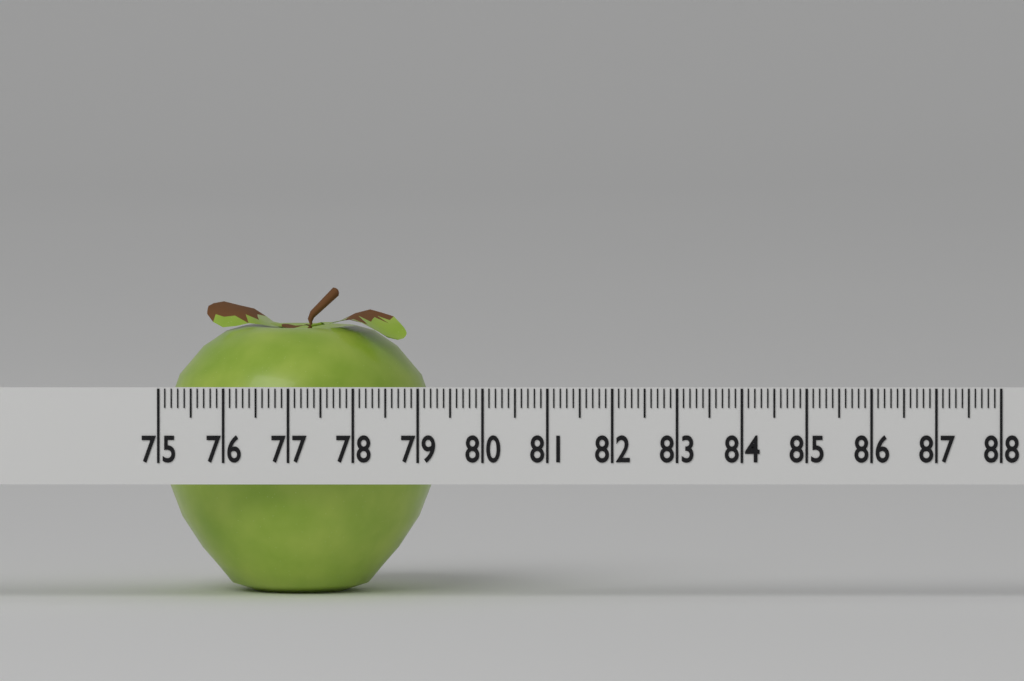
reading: 79.3 (no unit)
